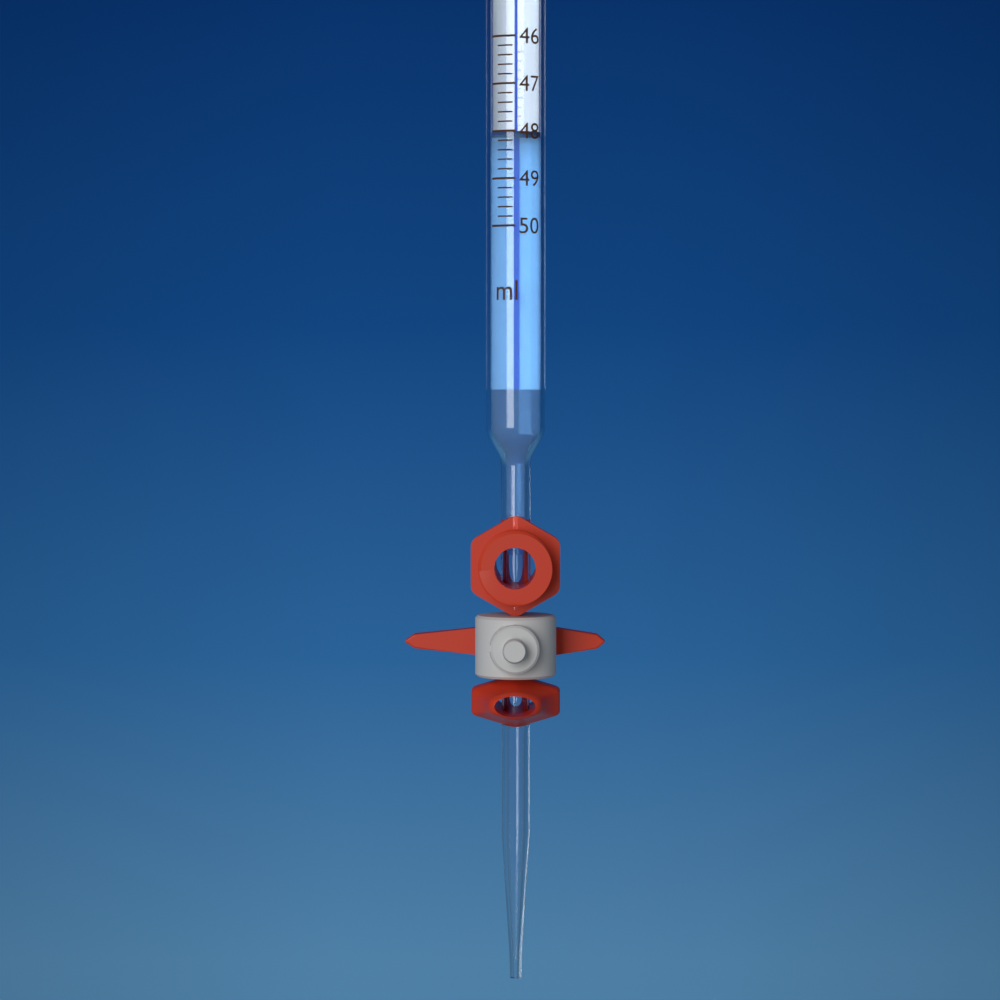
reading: 48.0 ml
